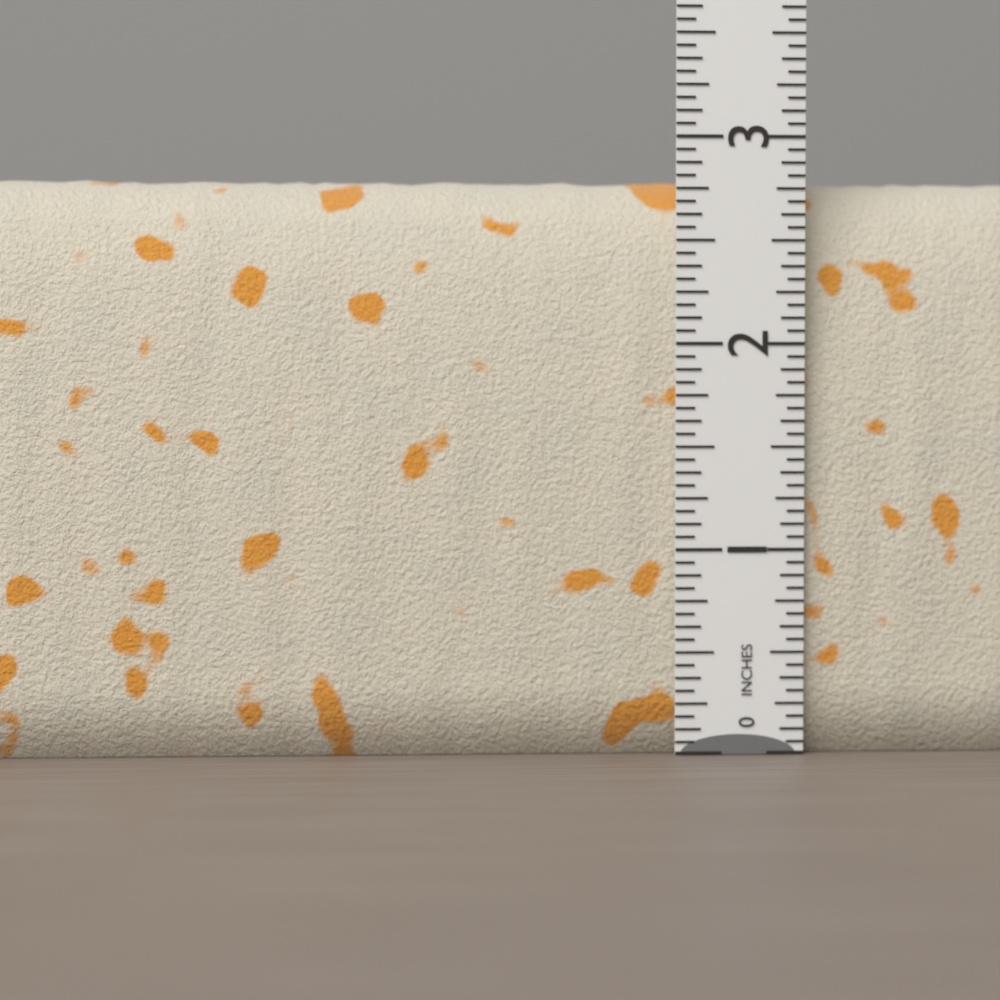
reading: 2.8125 in
